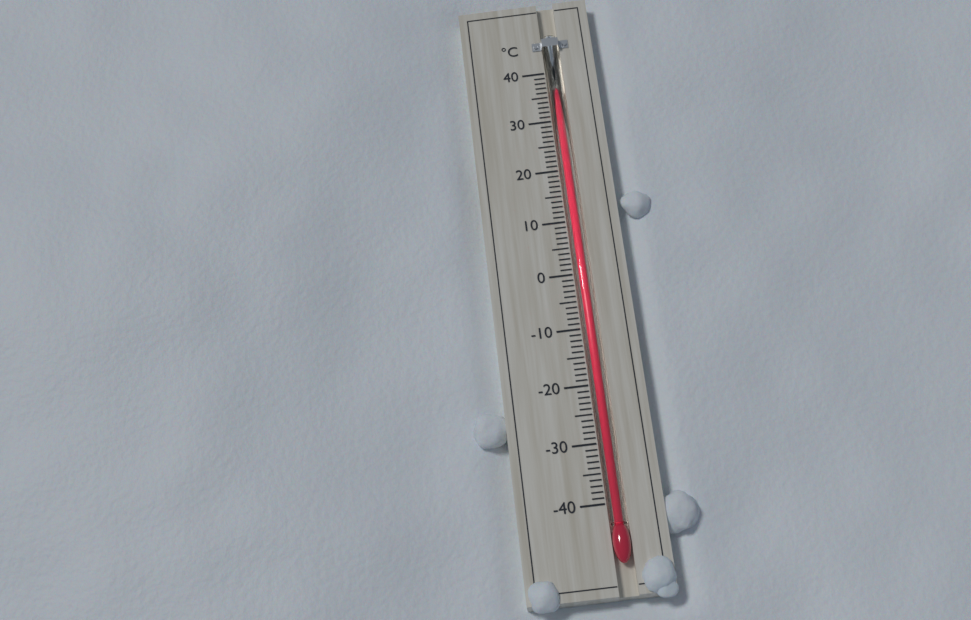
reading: 37 °C
